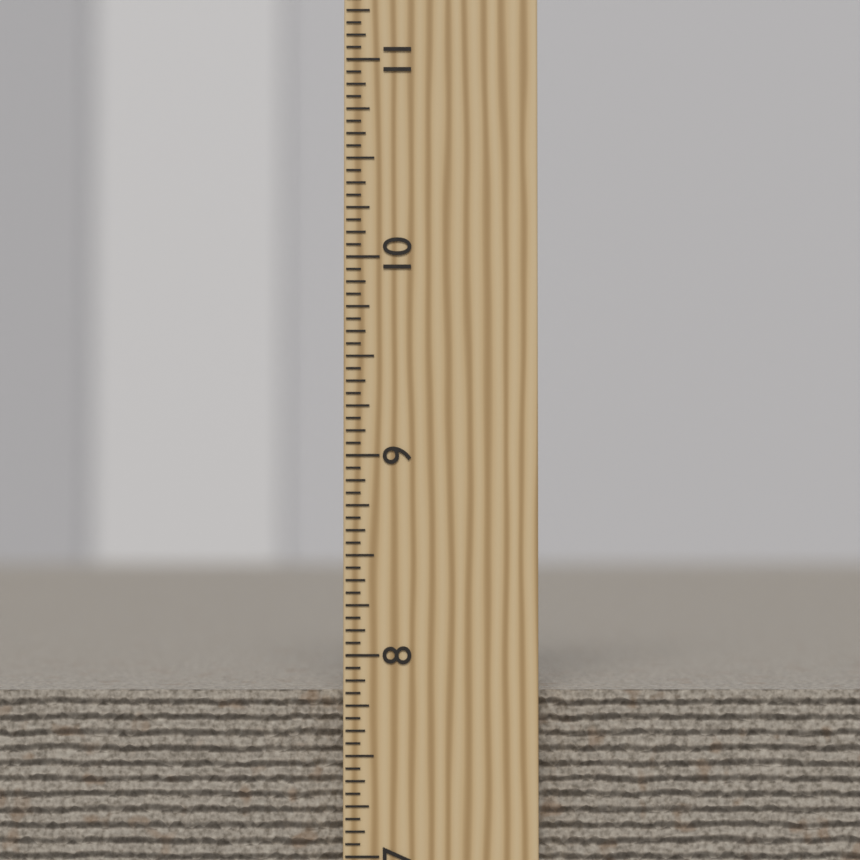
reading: 7.8125 inch
